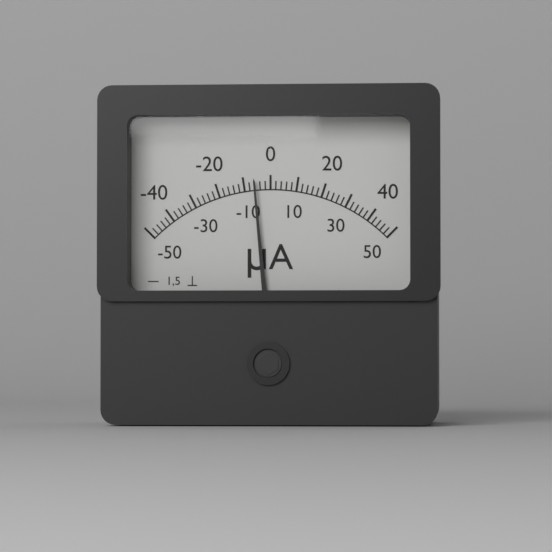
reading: -6 µA
